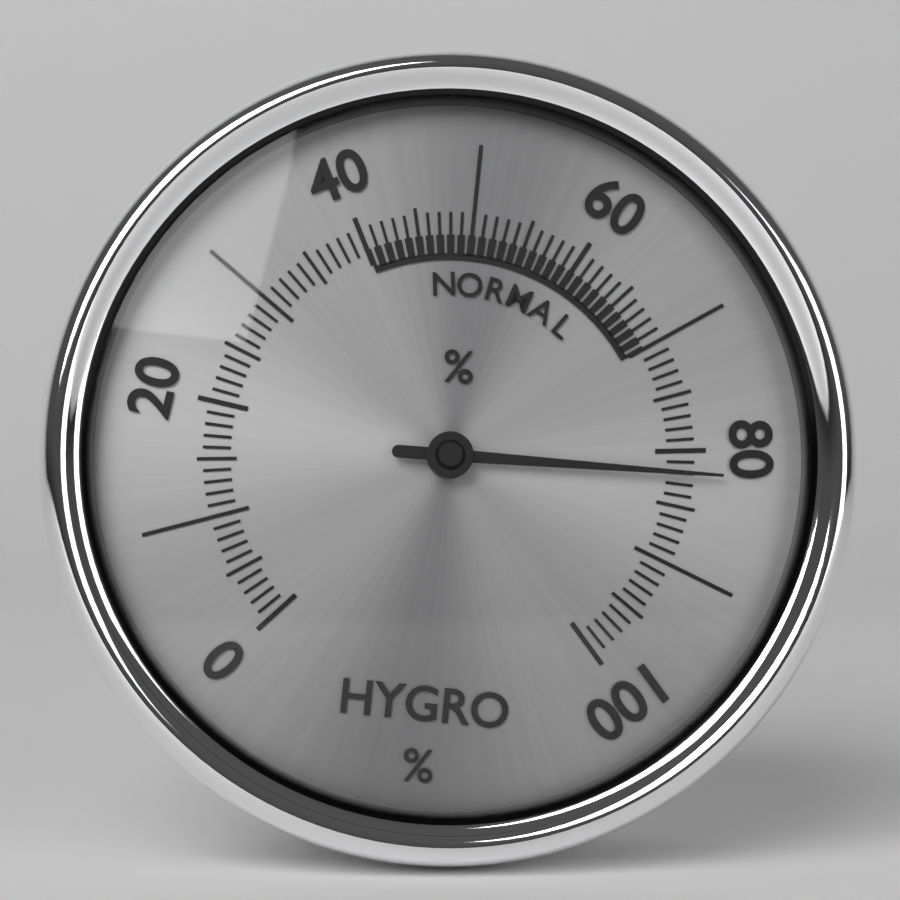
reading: 82 %
